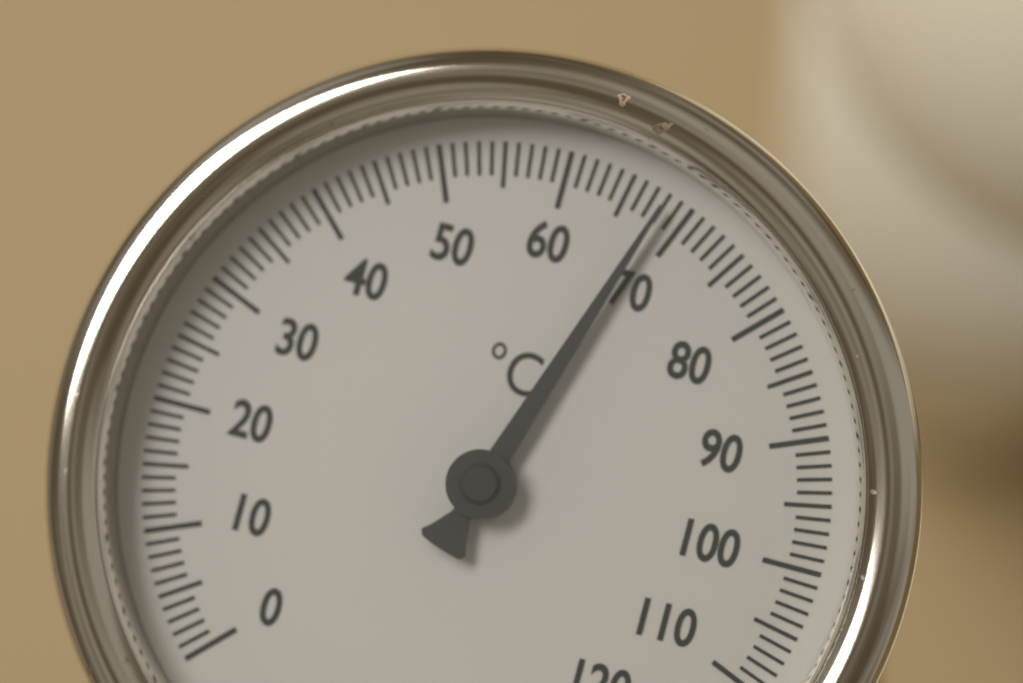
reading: 68 °C
